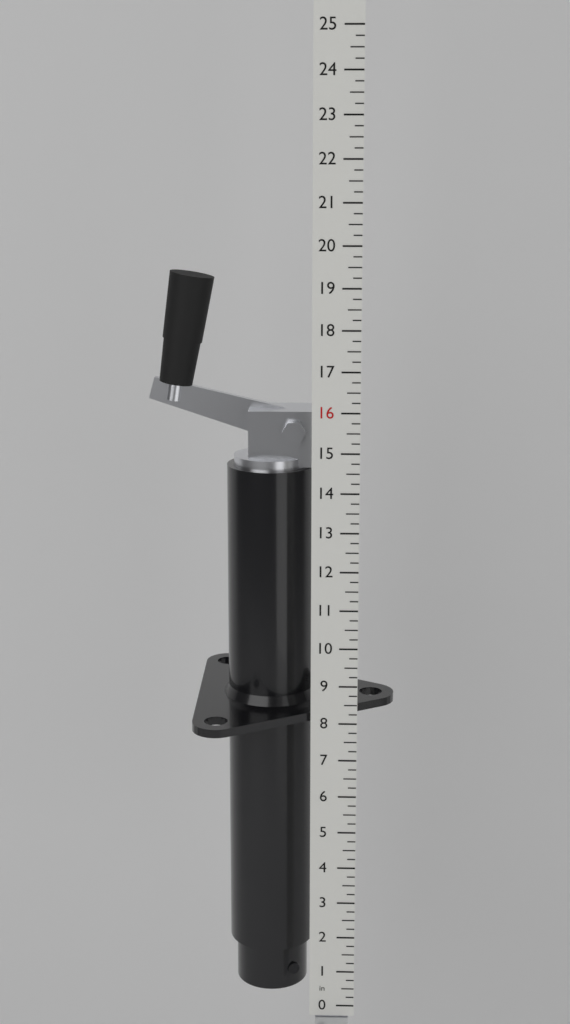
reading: 19.25 in
